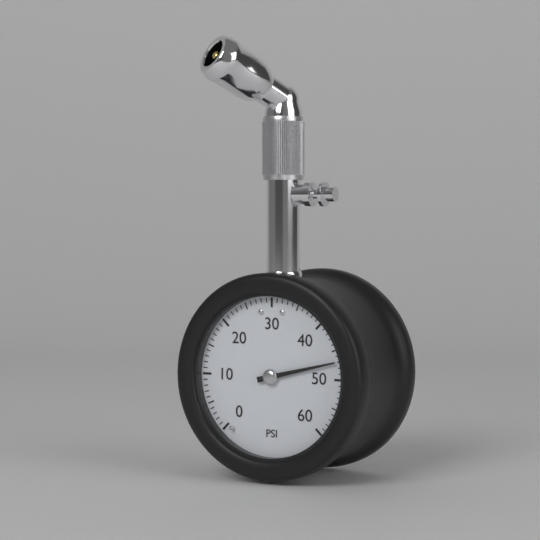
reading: 47 psi
